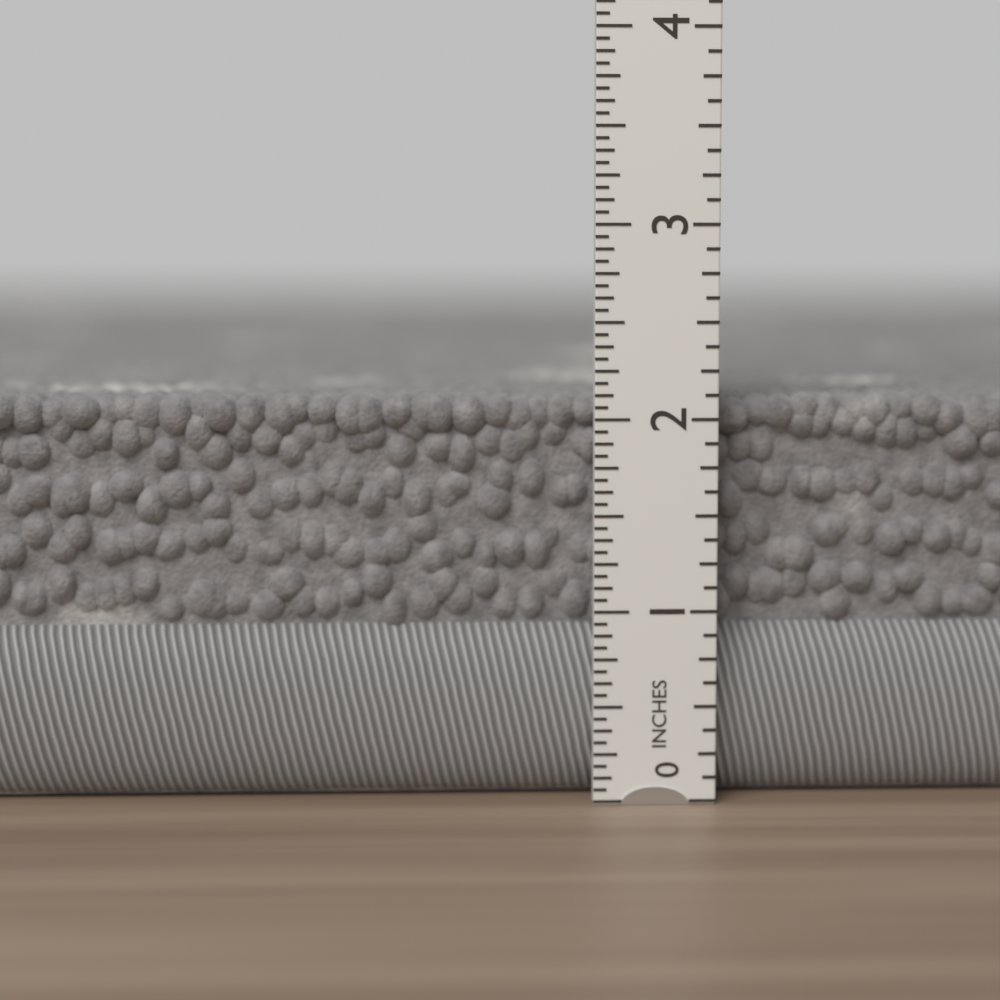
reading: 2.1250 in
